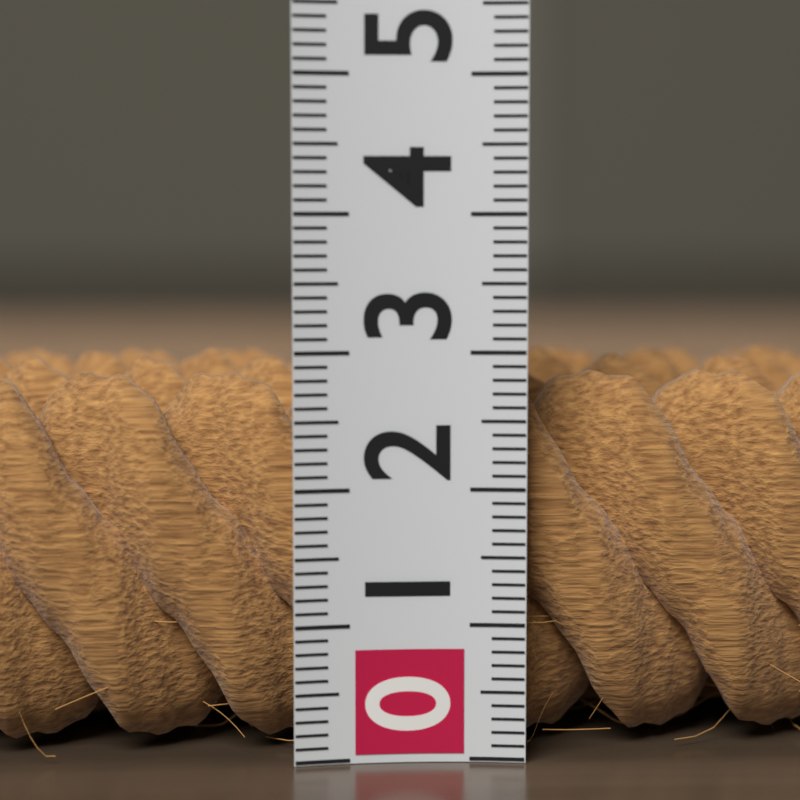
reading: 2.9 (no unit)
